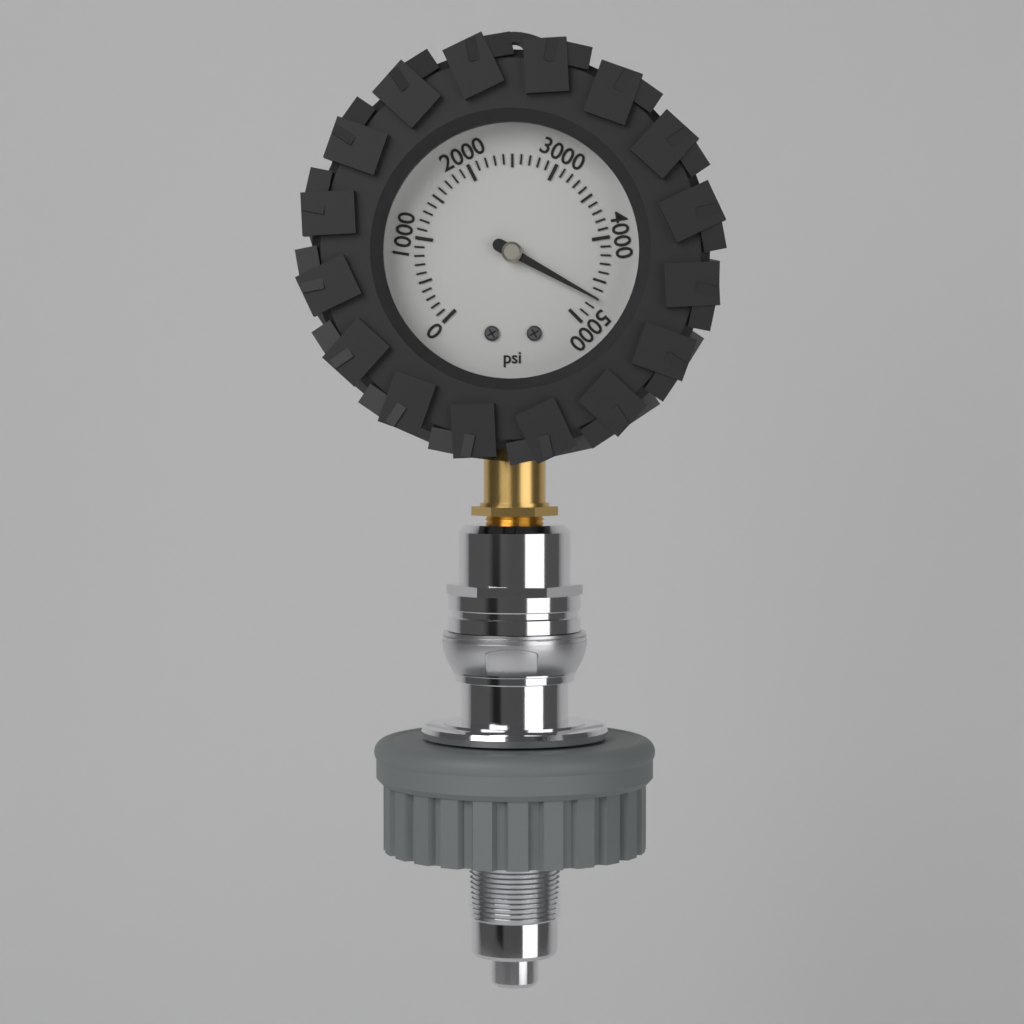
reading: 4700 psi
